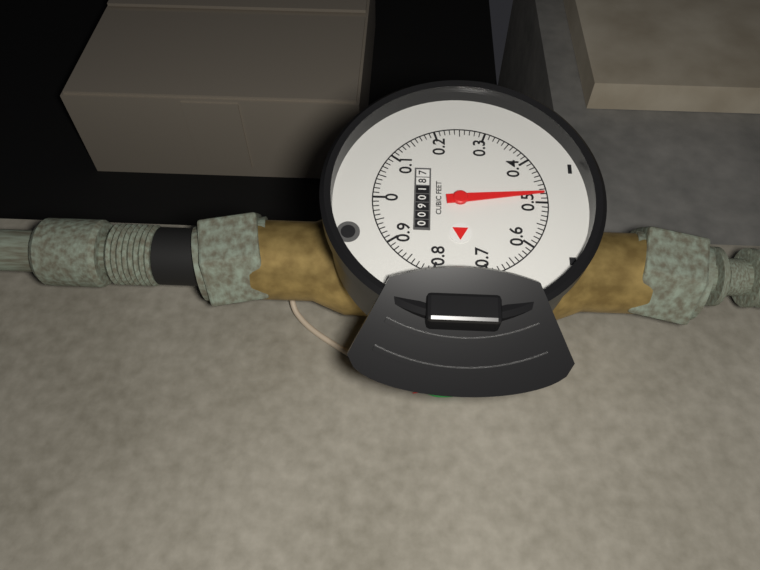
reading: 0.48 cubic feet
